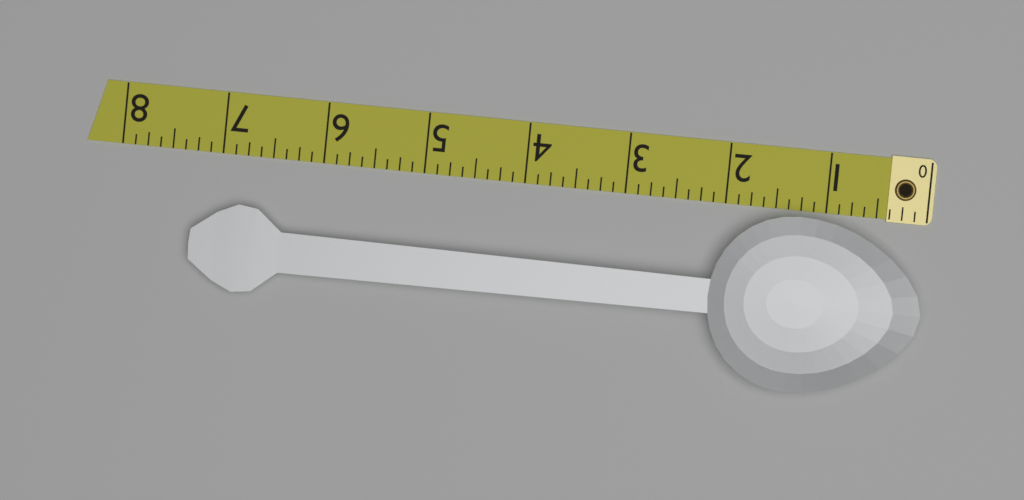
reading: 7.250 (no unit)
